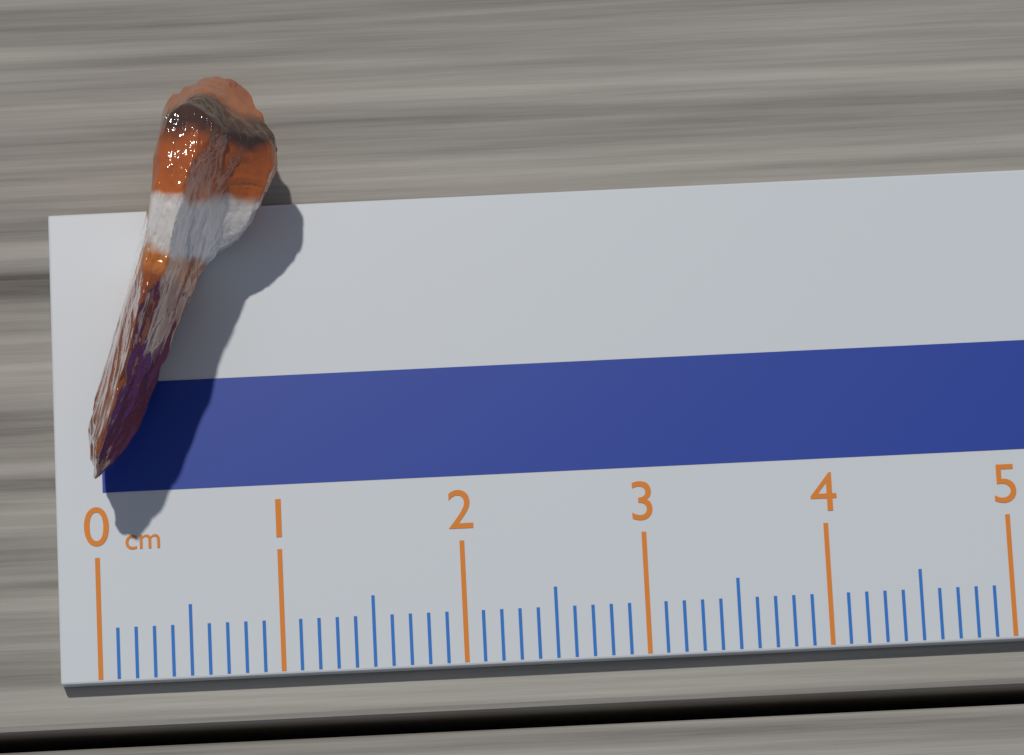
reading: 1.1 cm
